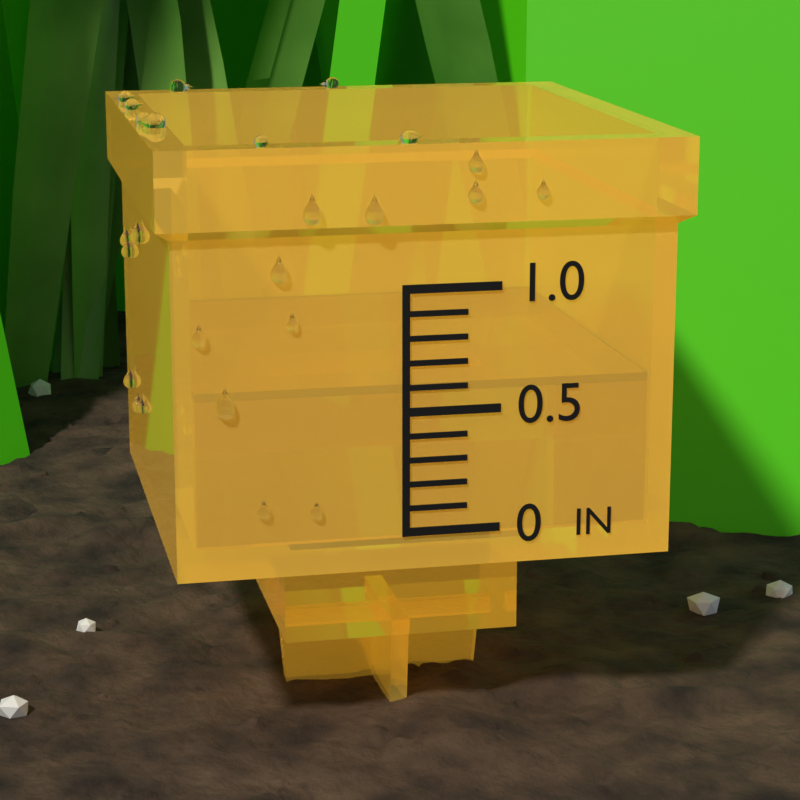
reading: 0.6 in
